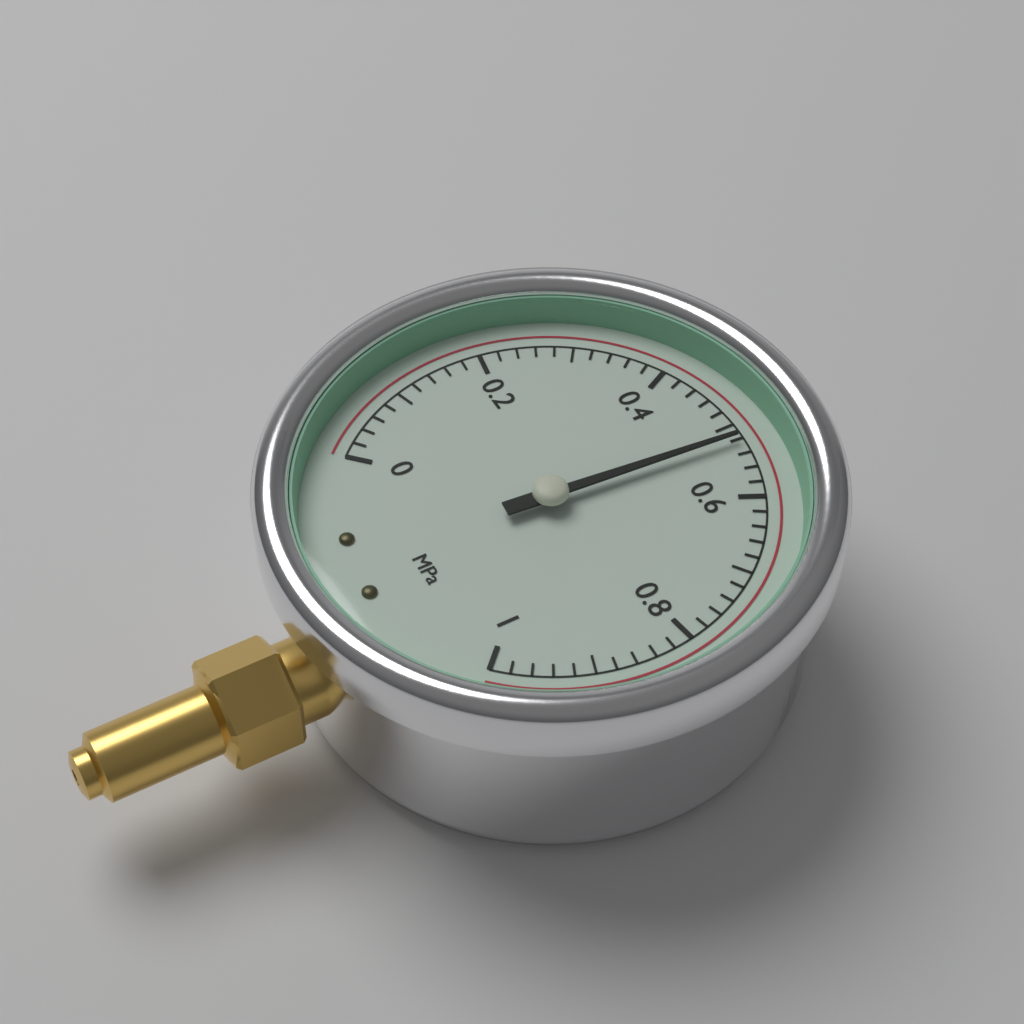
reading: 0.52 MPa
